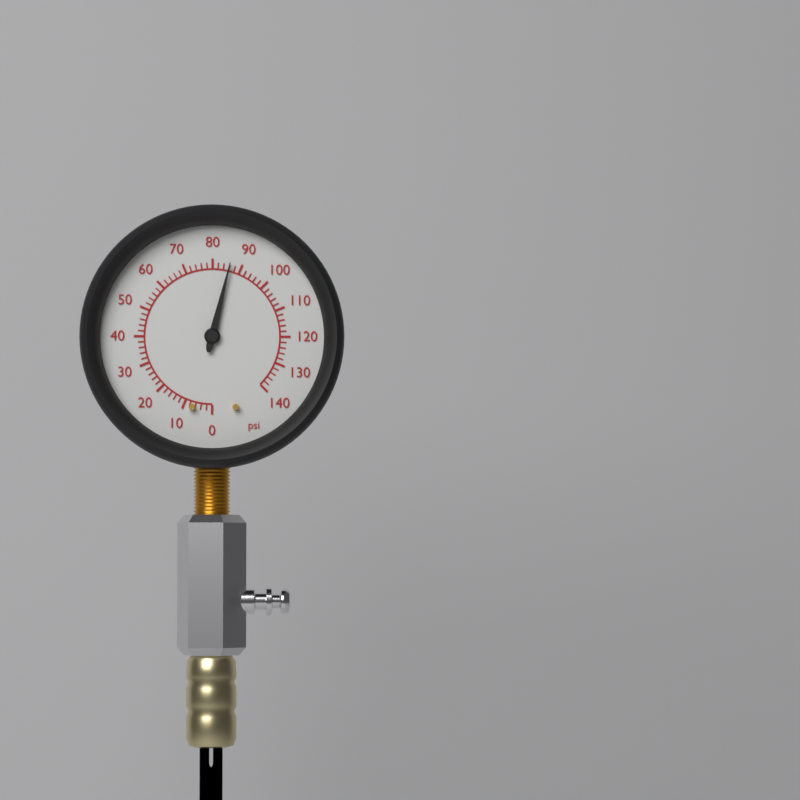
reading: 86 psi
